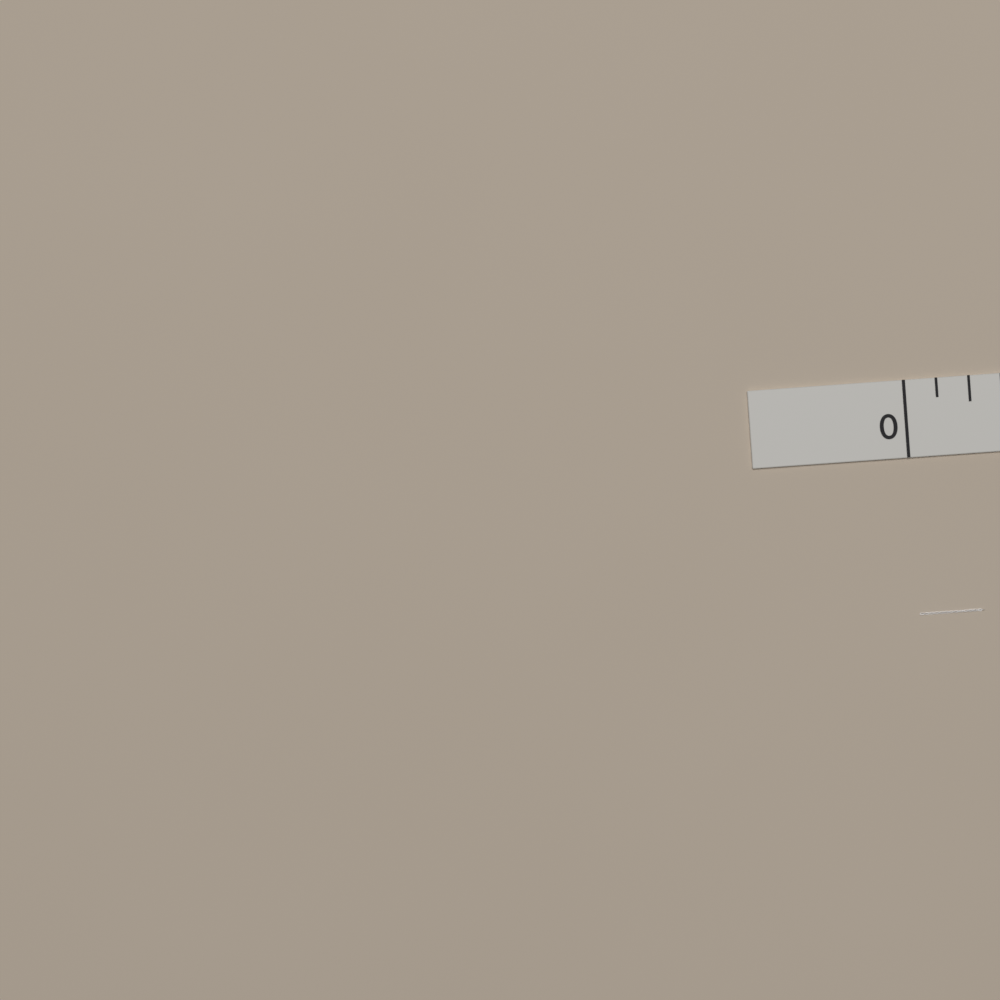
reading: 0.250 in
